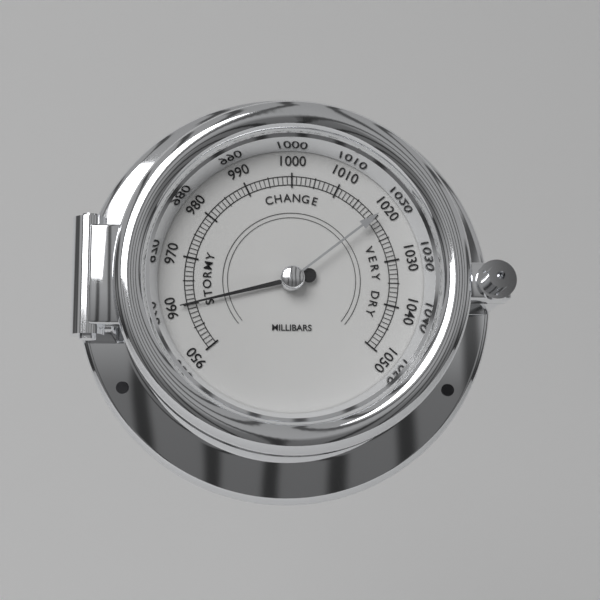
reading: 960 mbar
